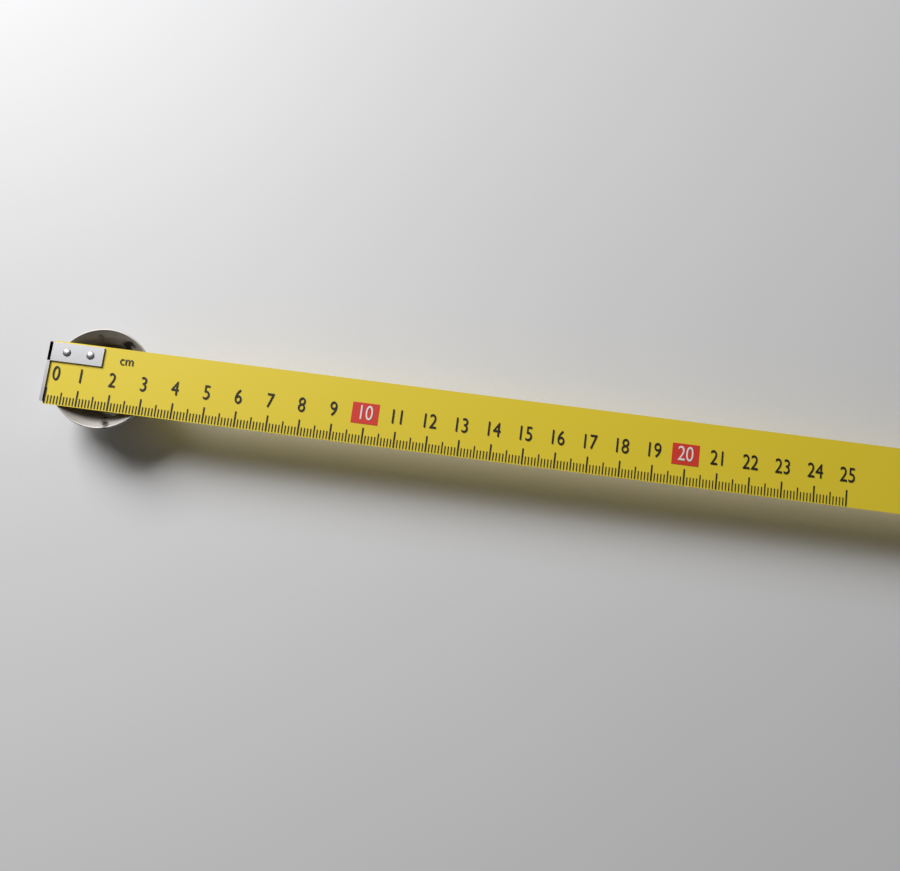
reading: 3.2 cm
